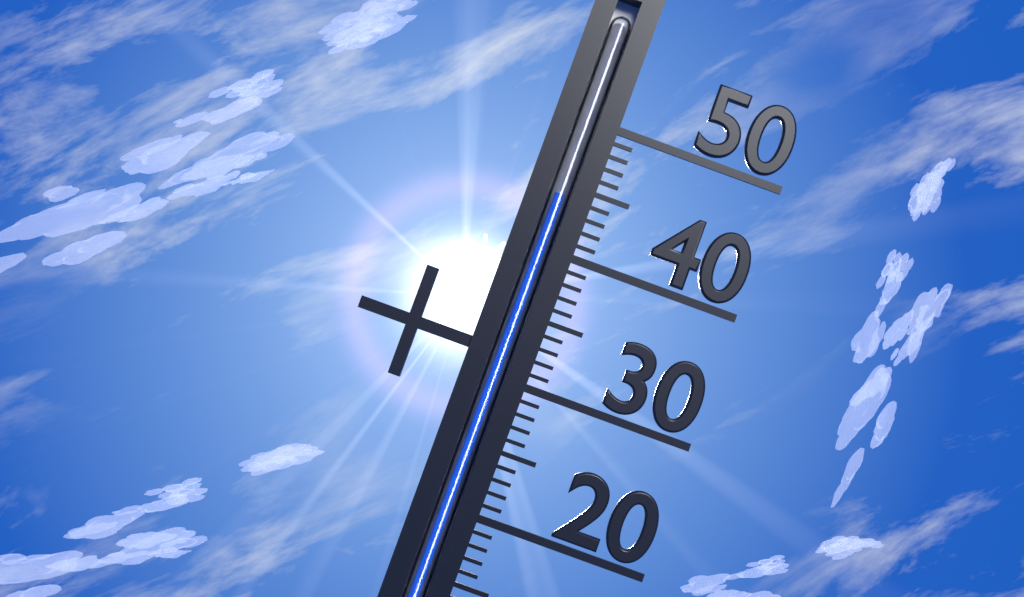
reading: 44 °C
